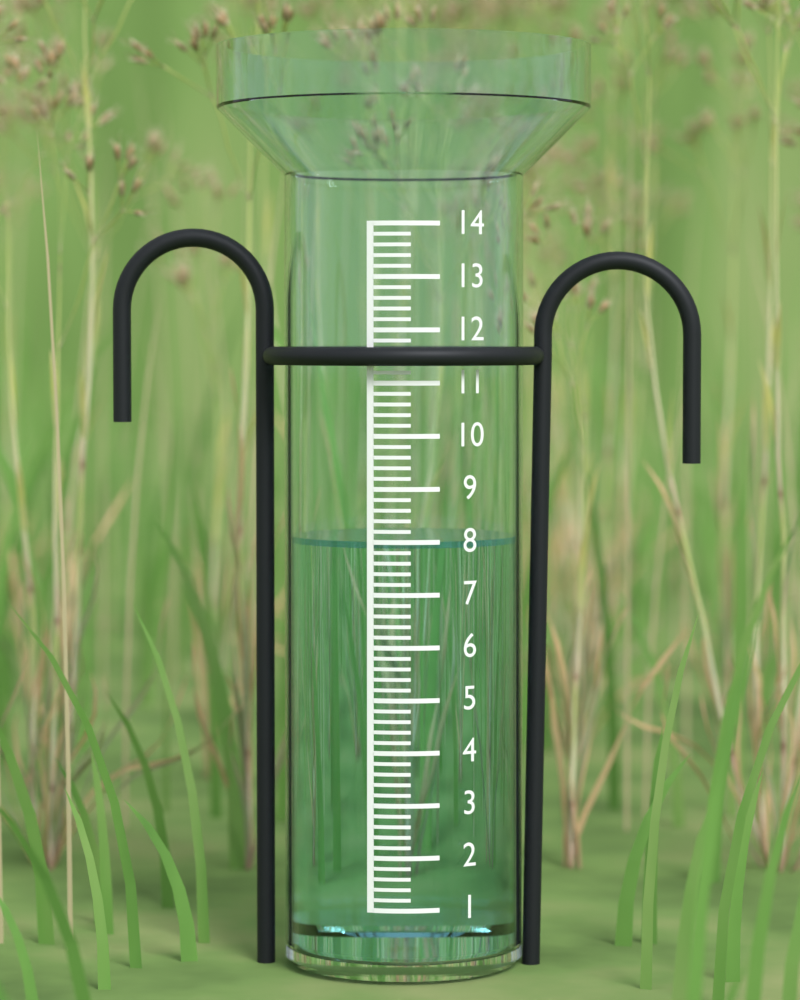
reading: 8.0 (no unit)
